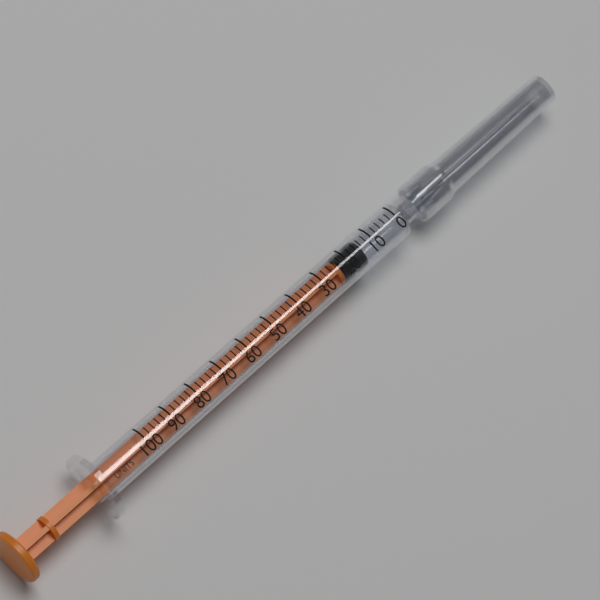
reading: 14 units
